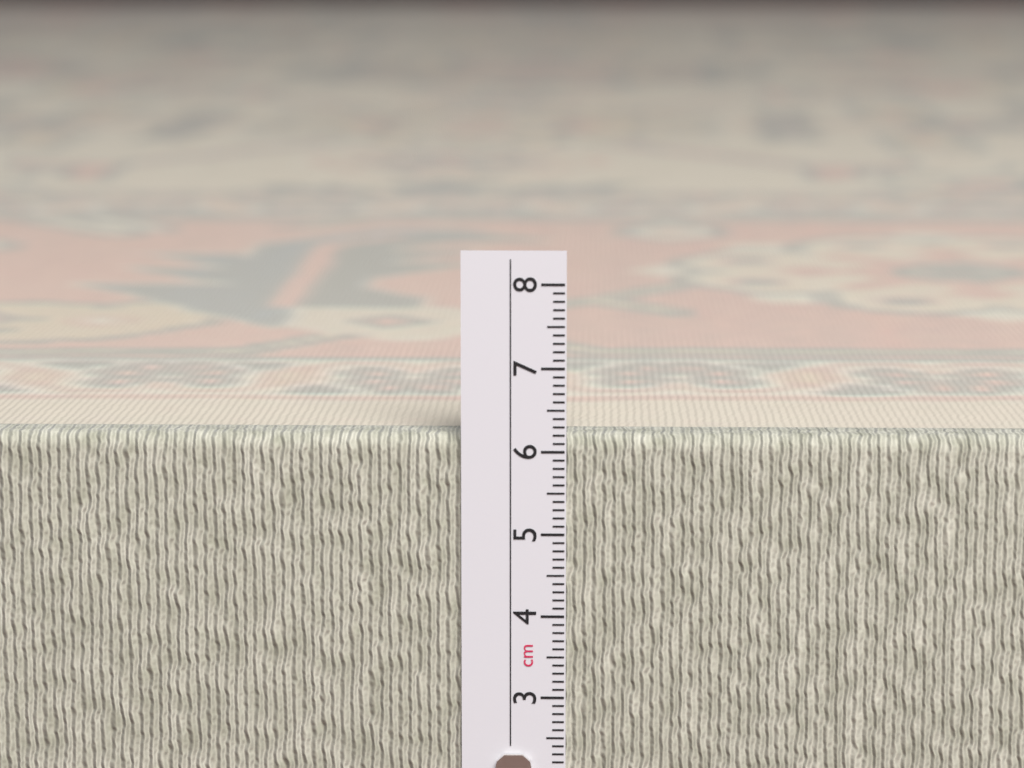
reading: 6.2 cm
